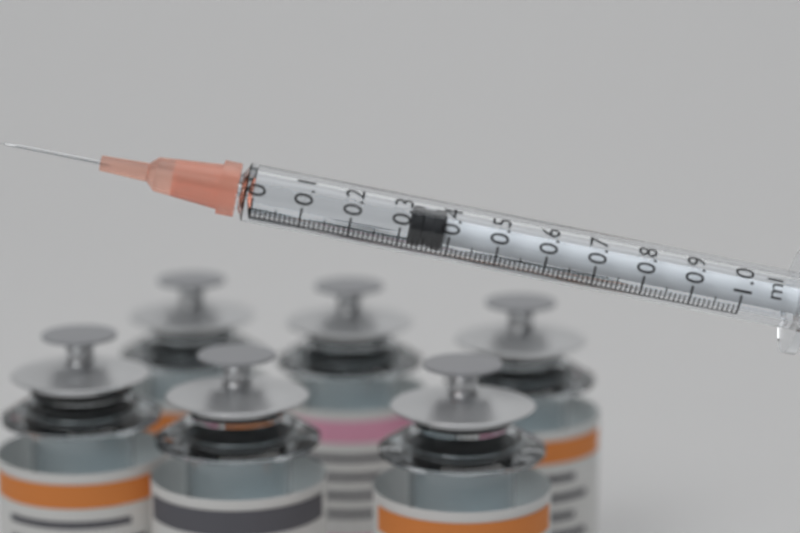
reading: 0.32 ml
